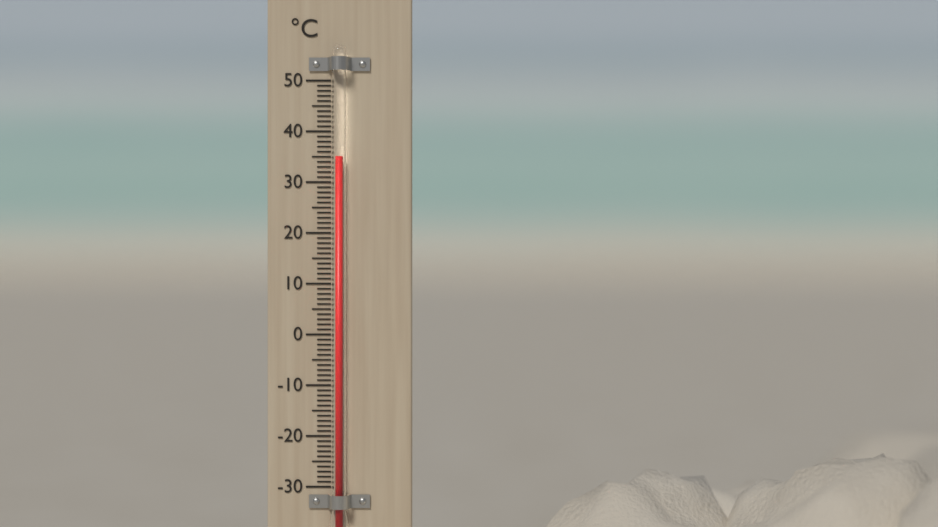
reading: 35 °C
